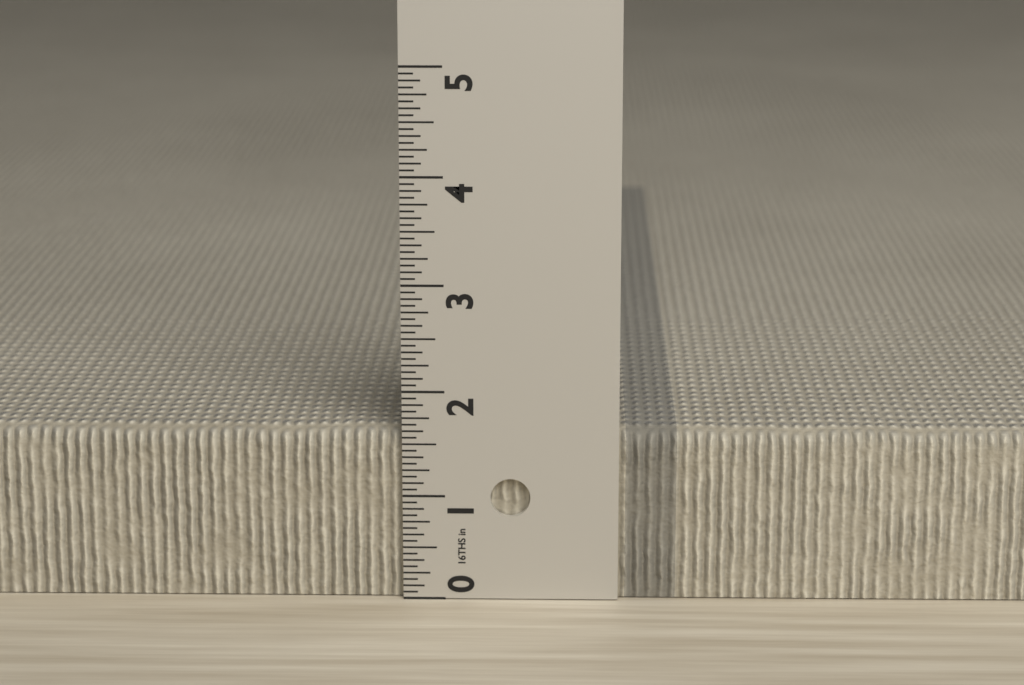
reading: 1.6250 in
